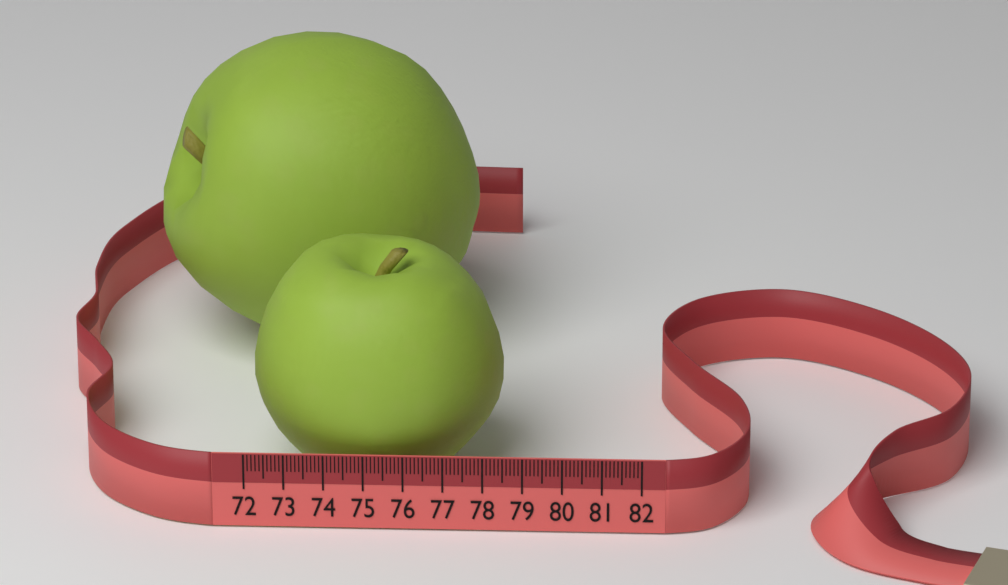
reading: 78.4 (no unit)
